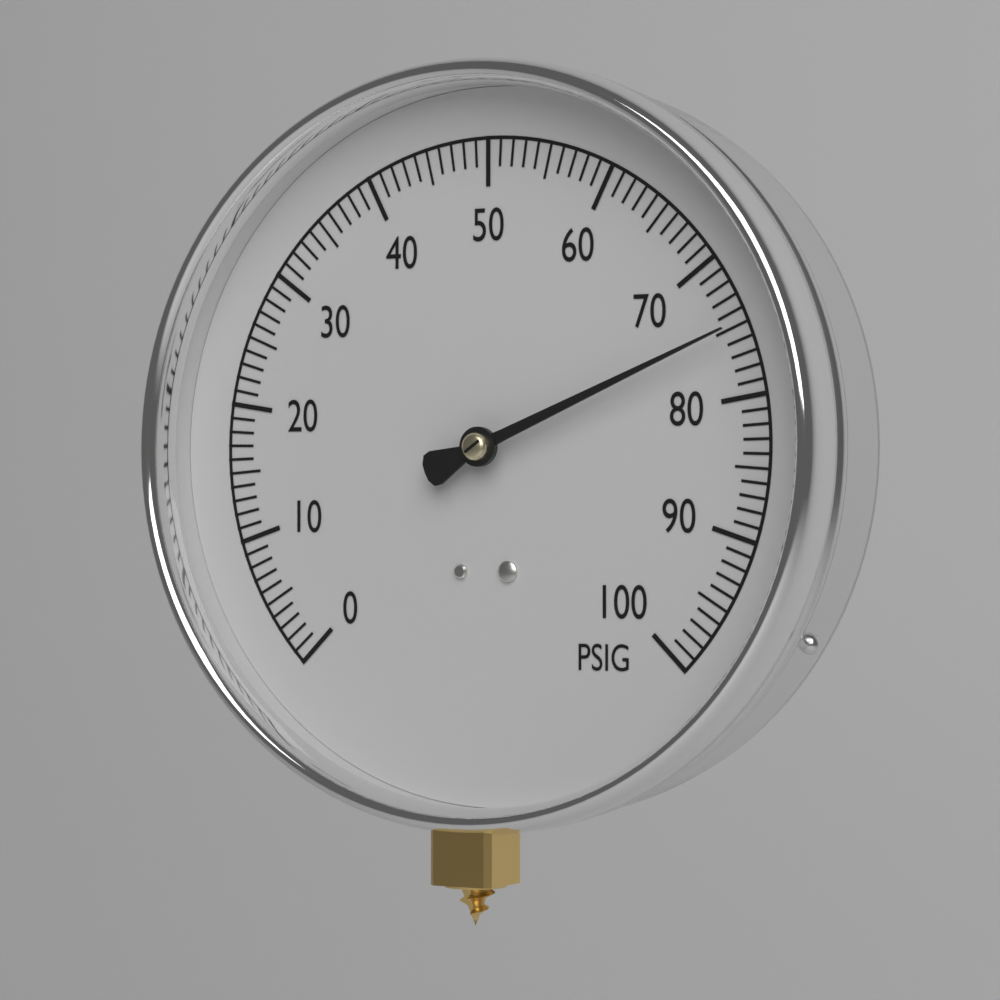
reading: 75 PSIG
